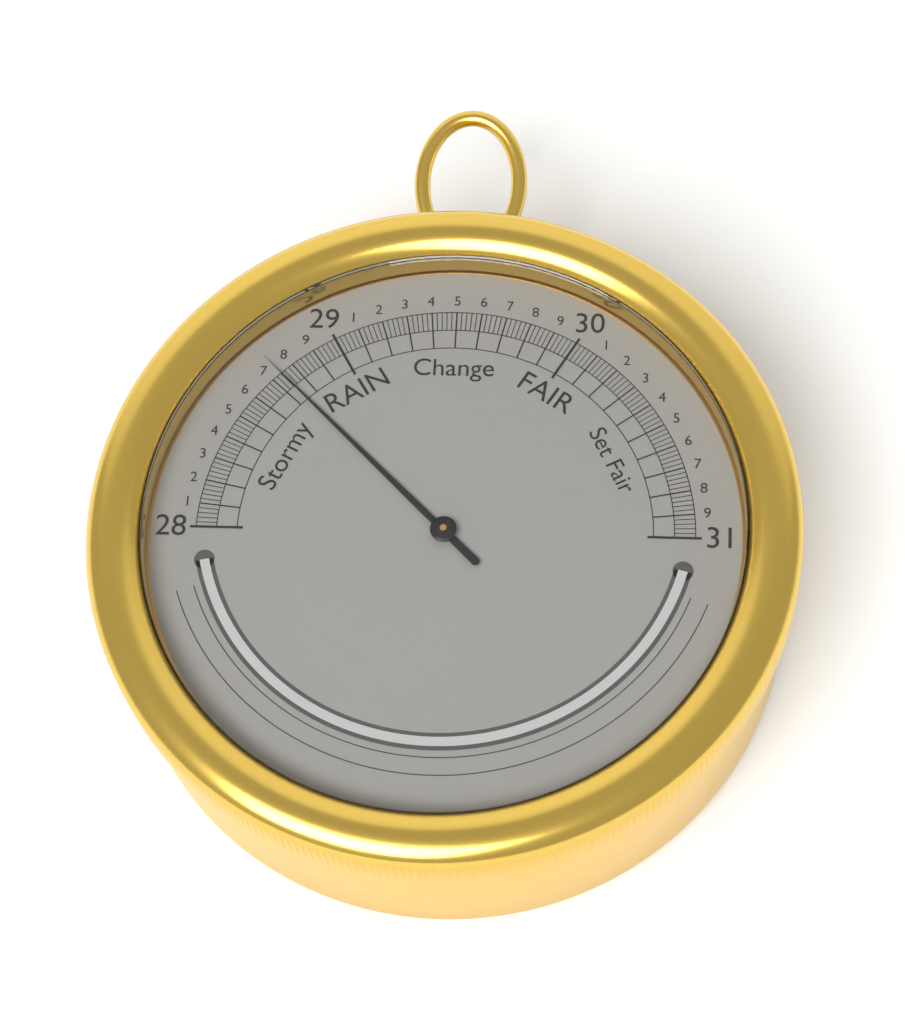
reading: 28.74 inHg
